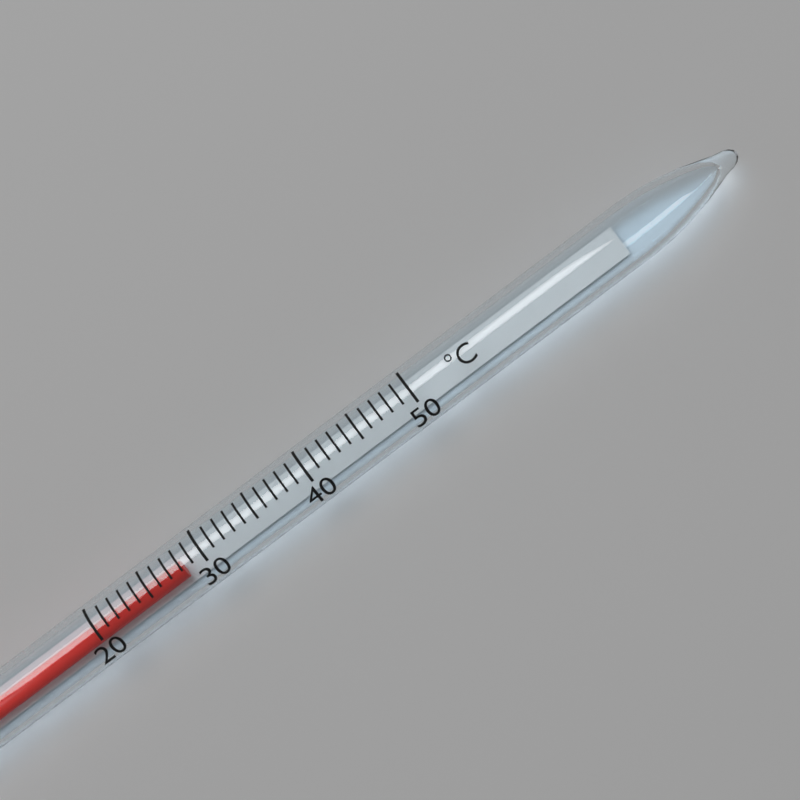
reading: 28 °C
